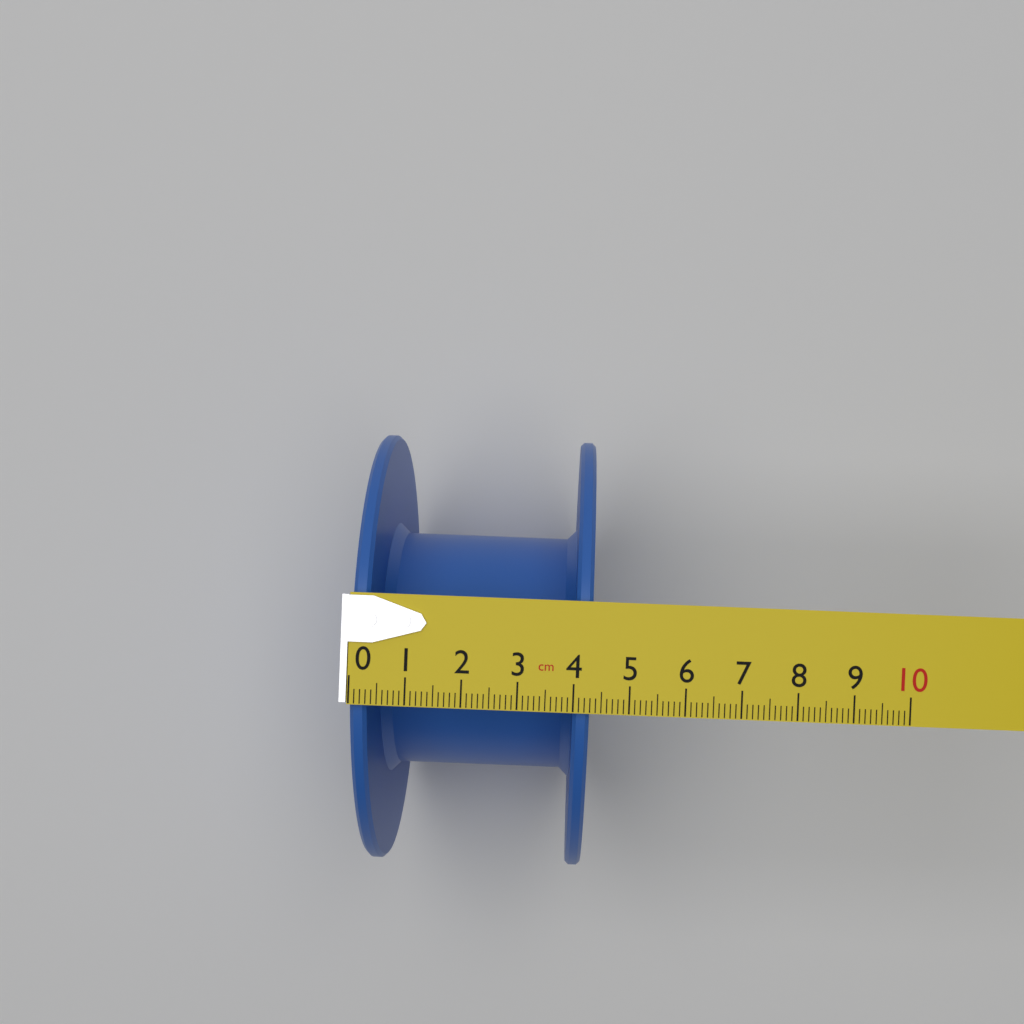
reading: 4.3 cm
